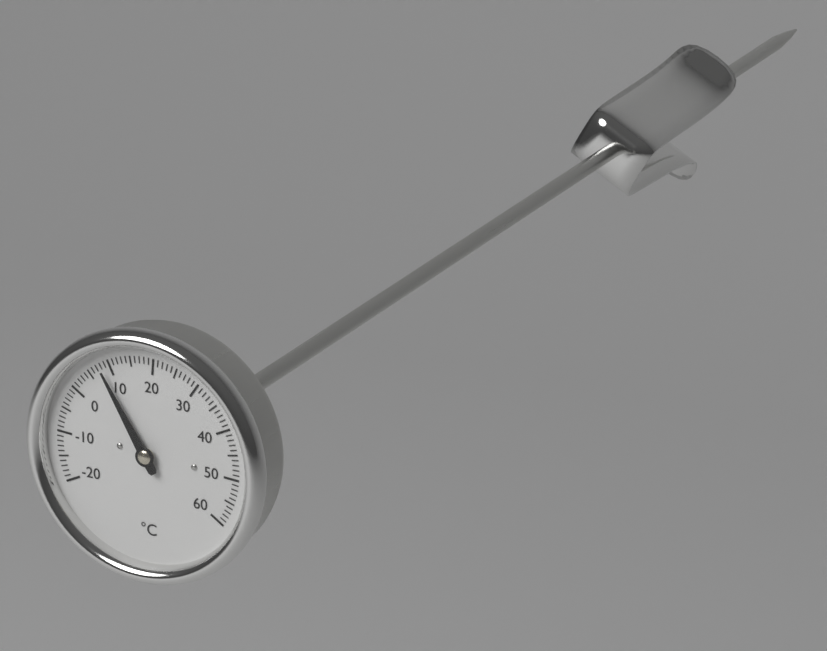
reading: 8 °C
